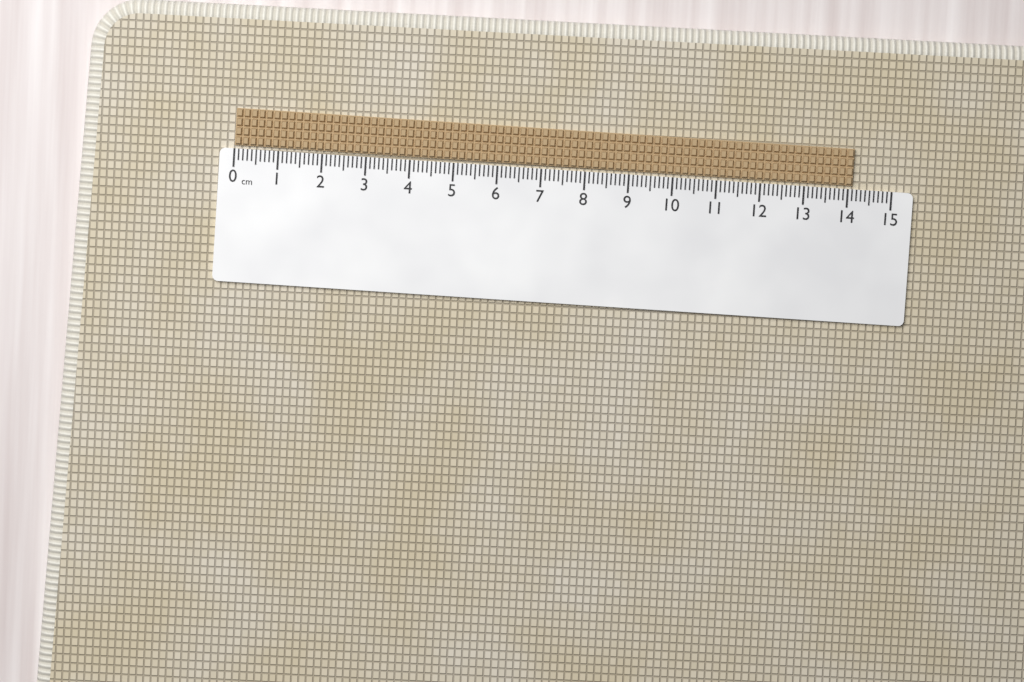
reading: 14.1 cm
